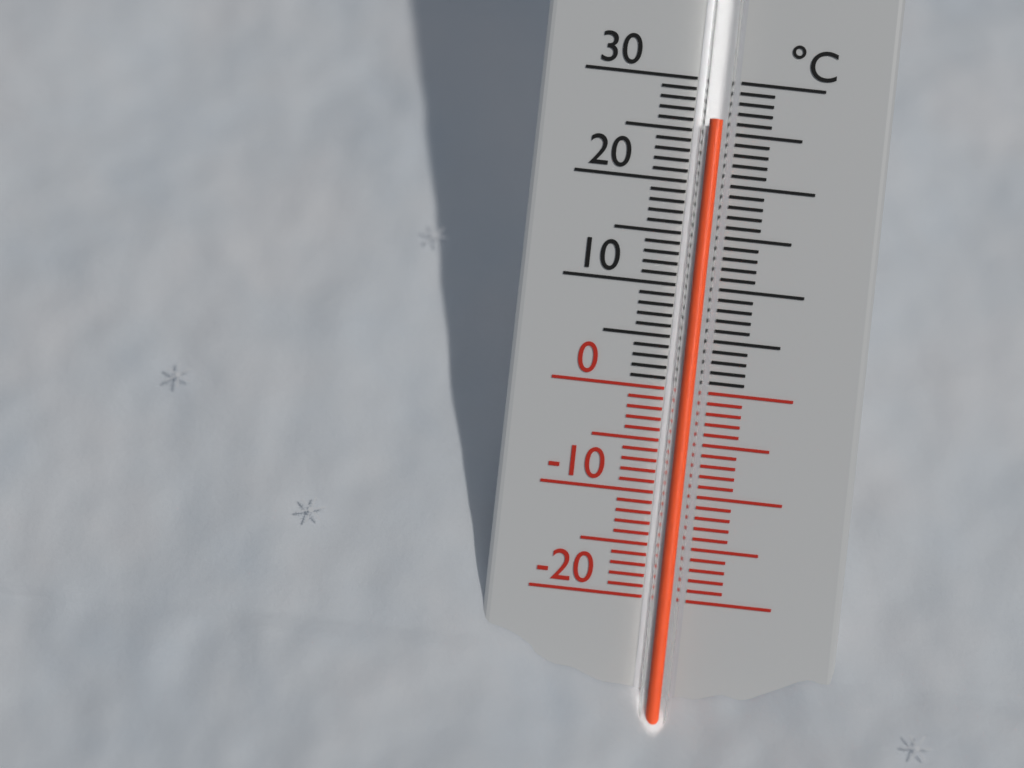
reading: 26 °C
